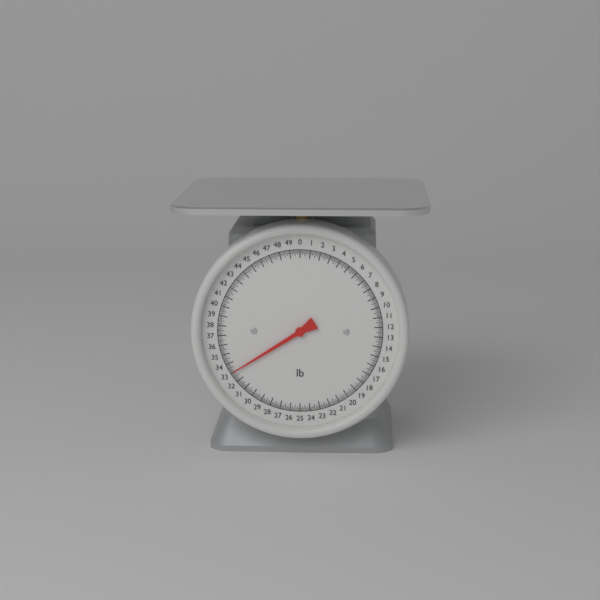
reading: 33.000 lb
